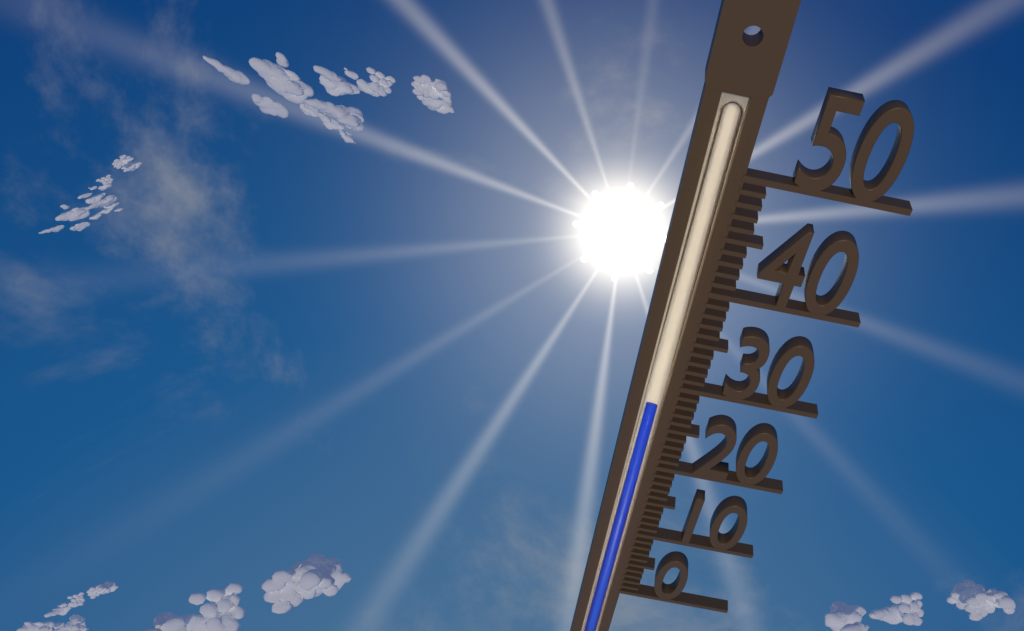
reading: 28 (no unit)
